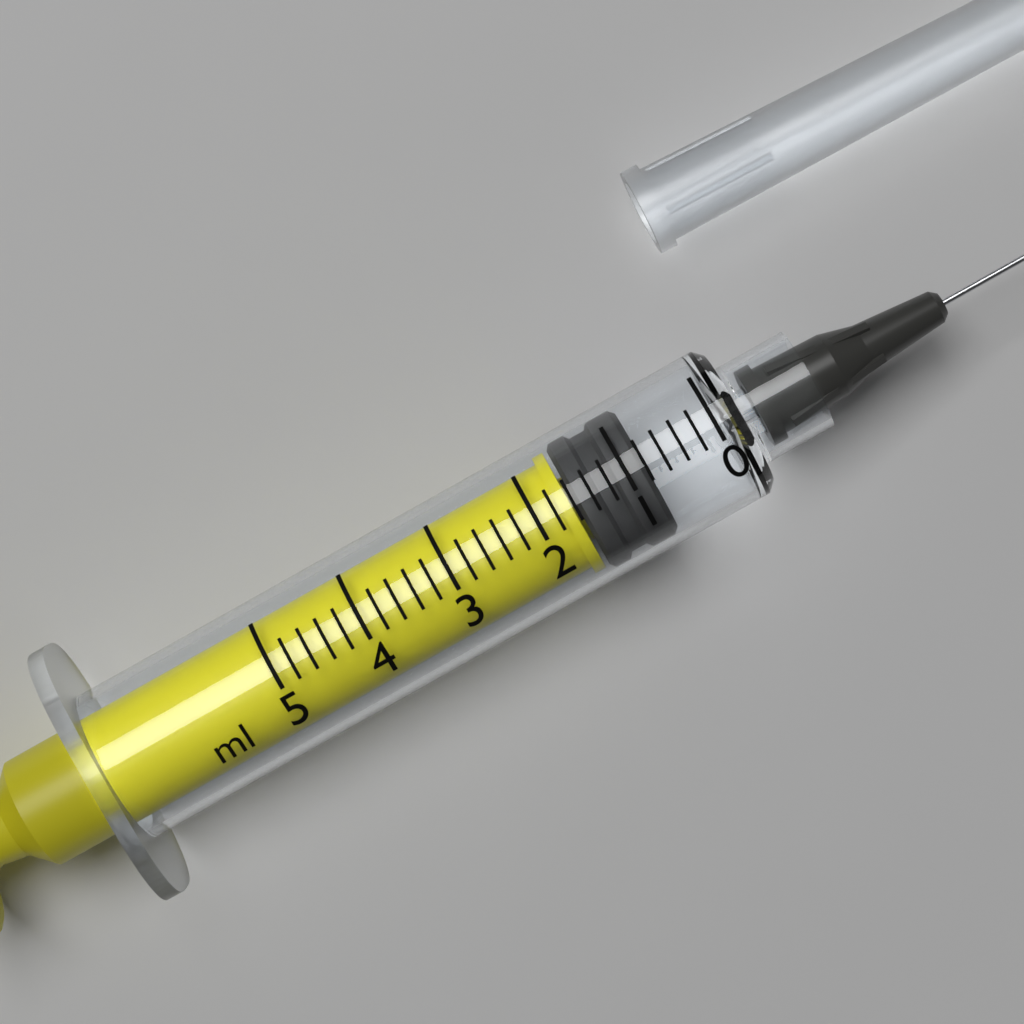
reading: 0.8 ml
